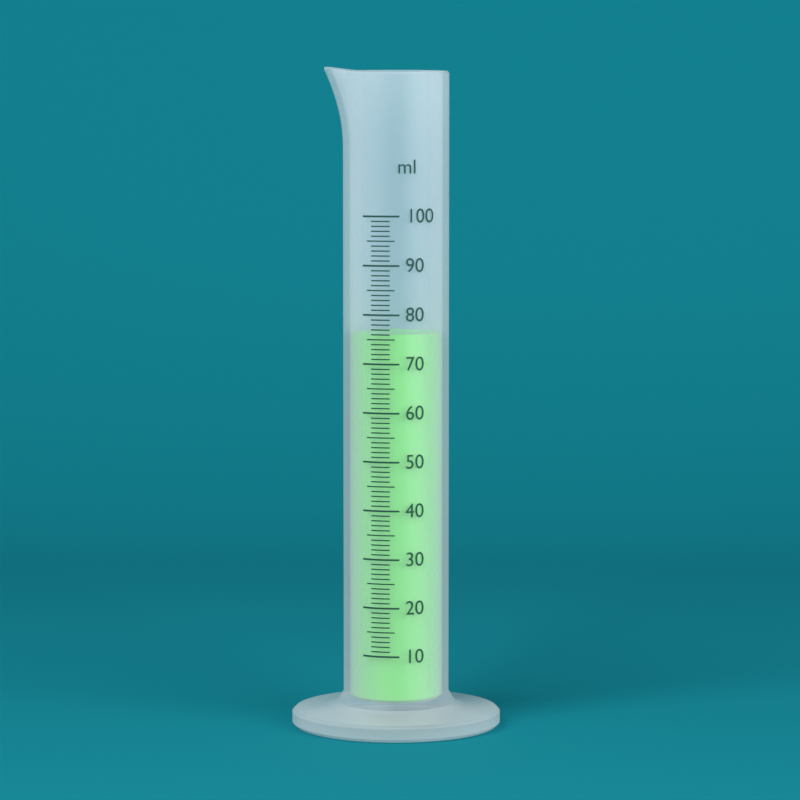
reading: 76 ml
